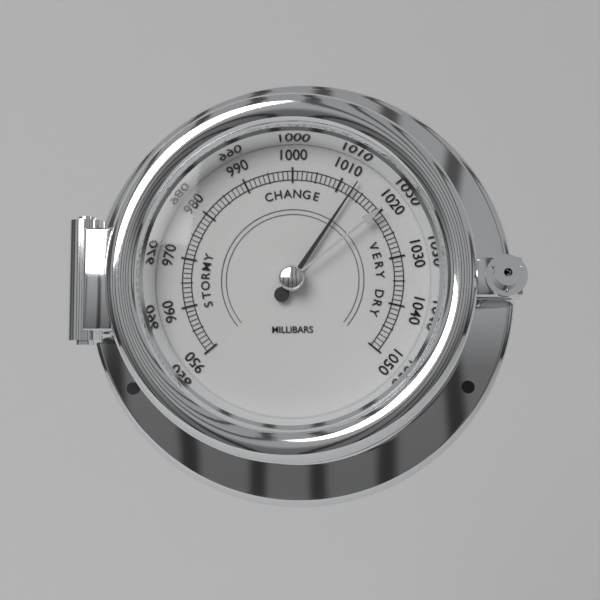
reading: 1013 mbar
